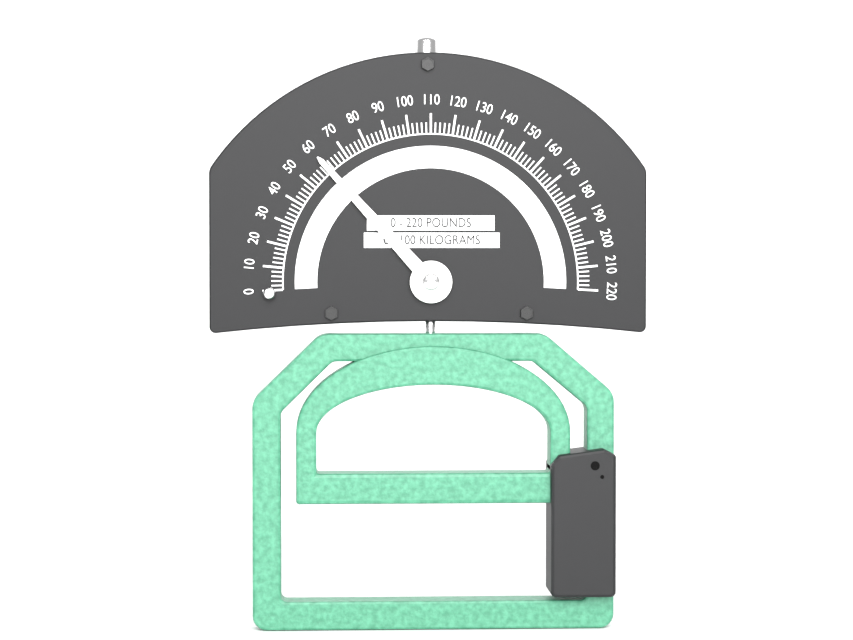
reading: 60 lb
